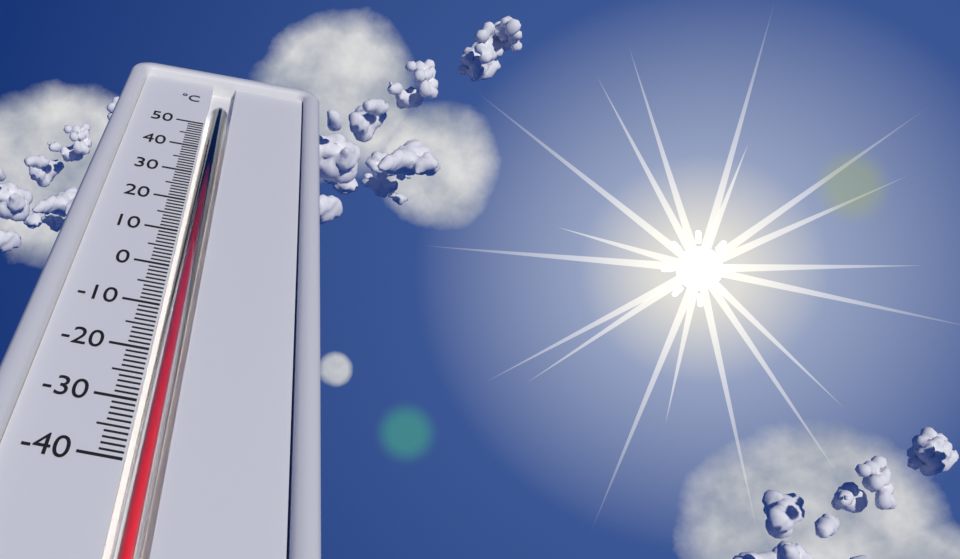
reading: 46 °C
